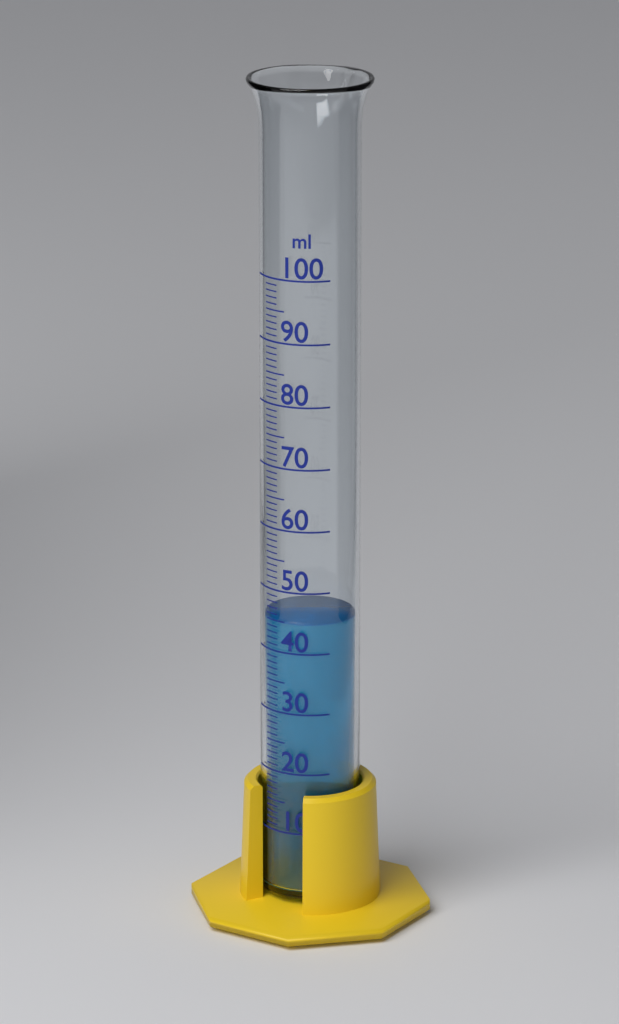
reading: 45 ml
